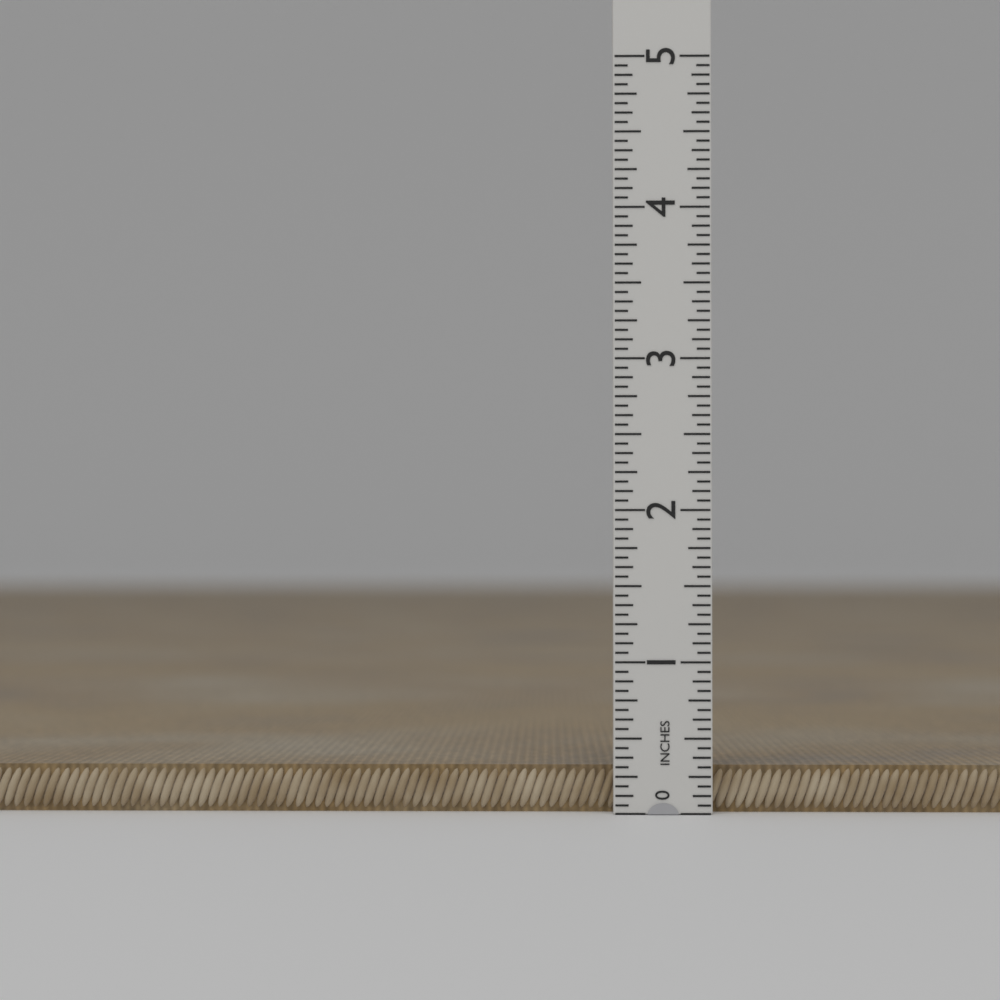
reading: 0.3125 in
